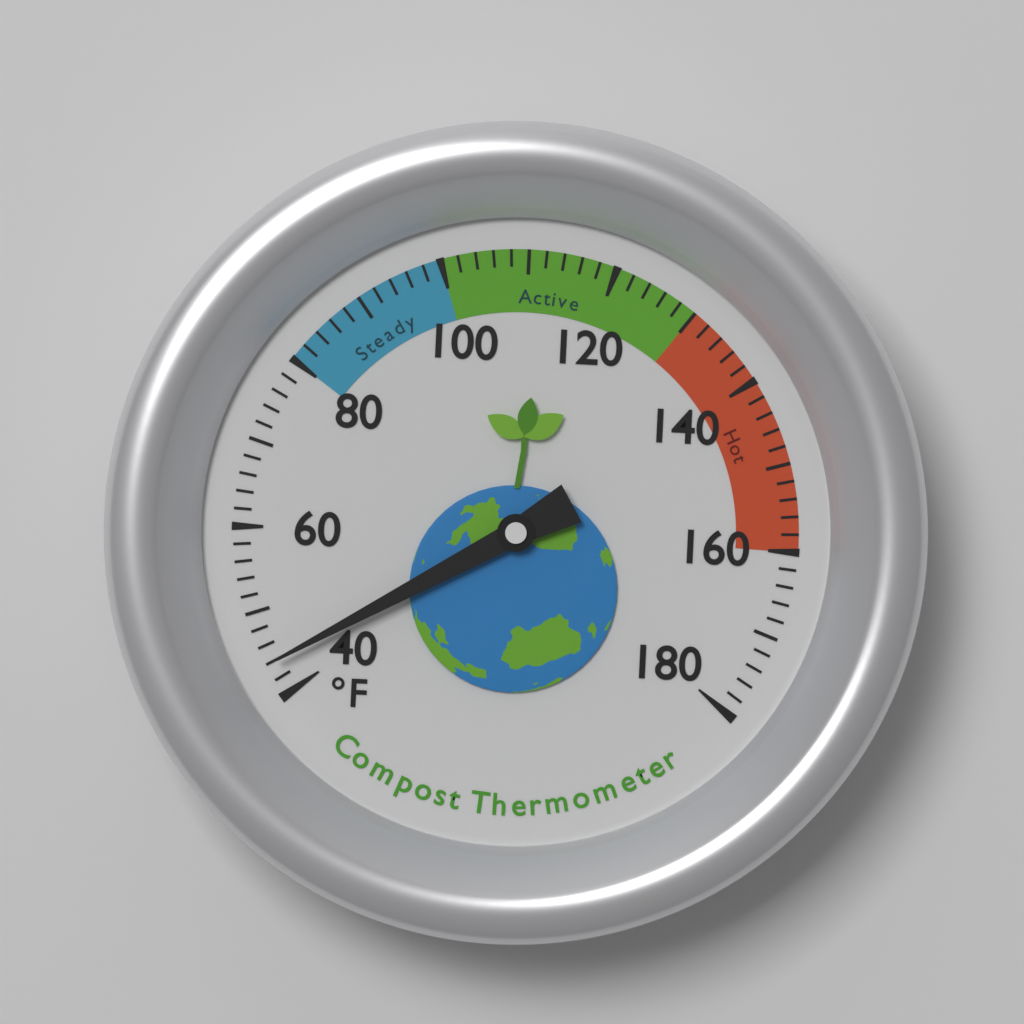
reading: 44 °F
